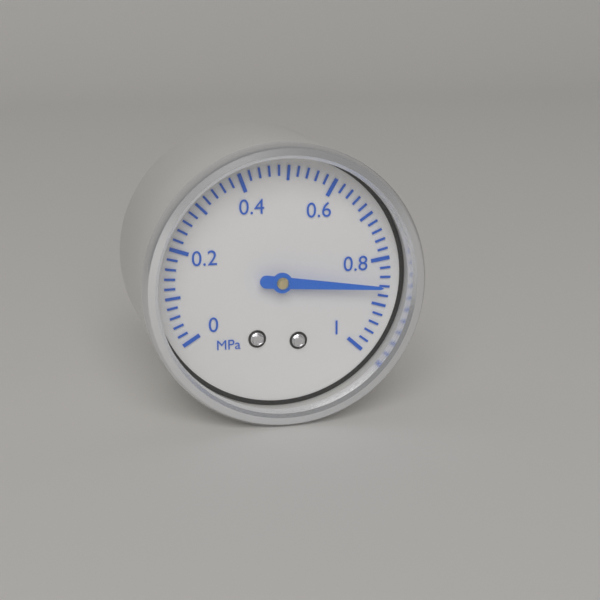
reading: 0.86 MPa
